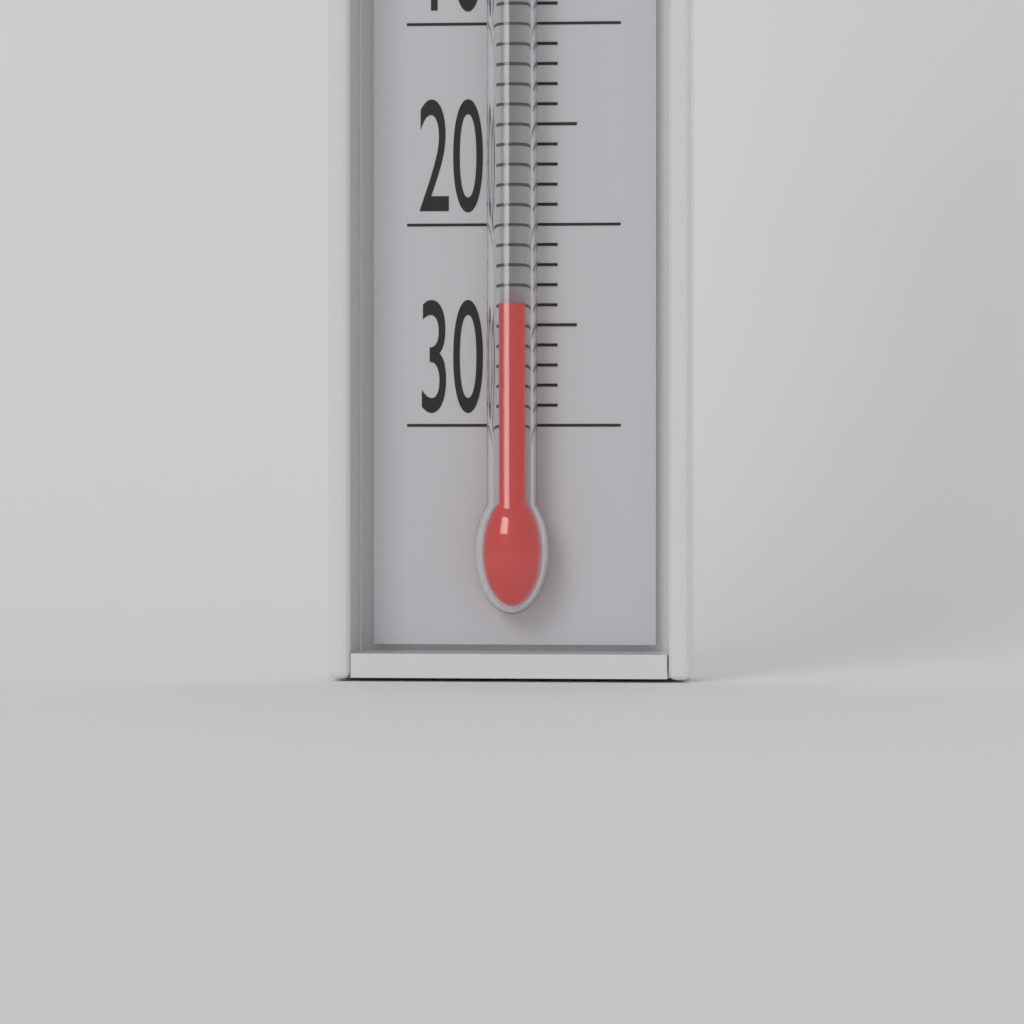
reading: -24 °C
